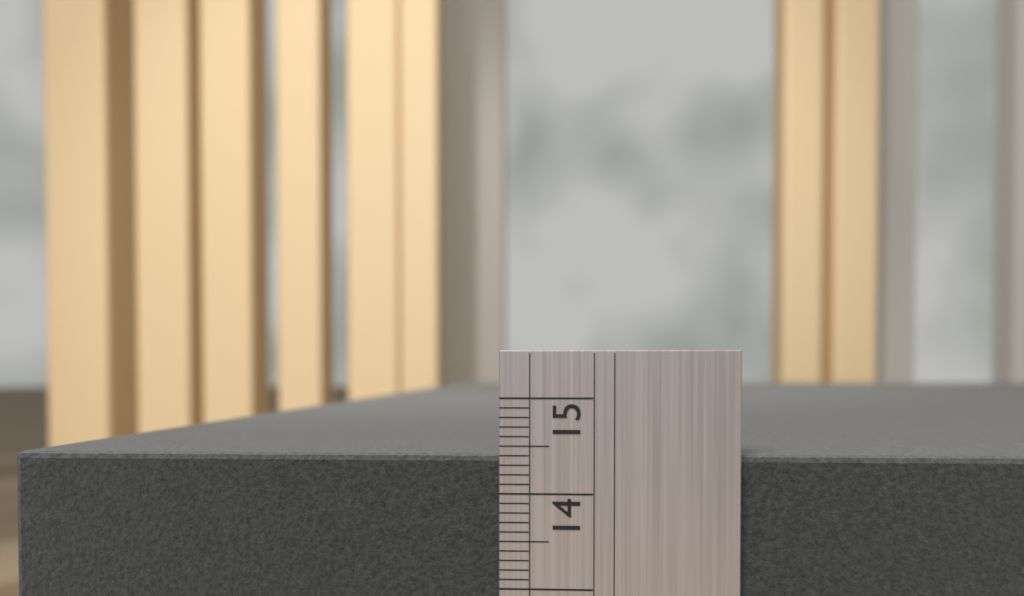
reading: 14.4 (no unit)
